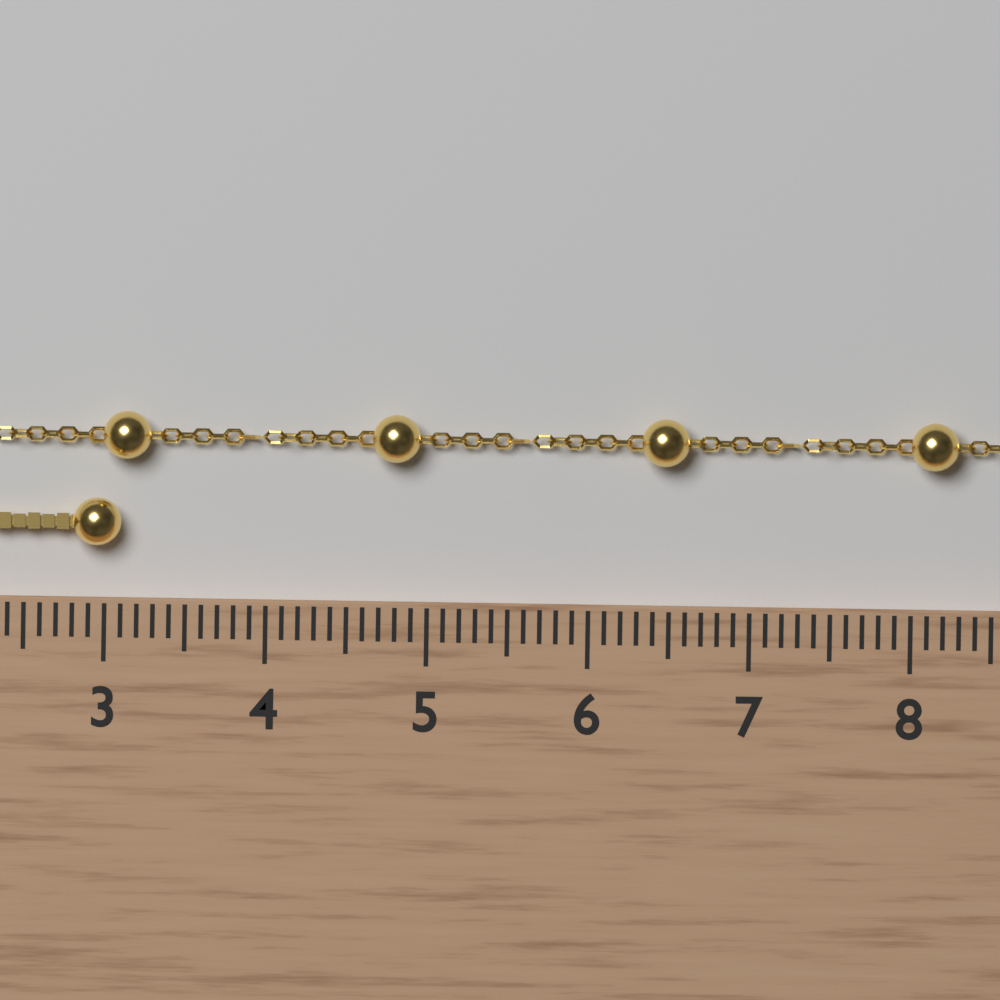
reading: 3.1 cm
